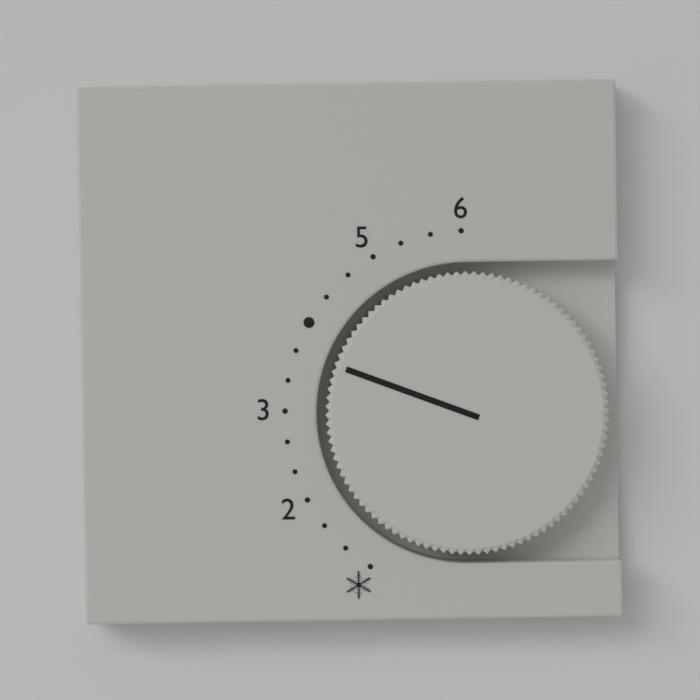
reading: 3.666667 (no unit)
